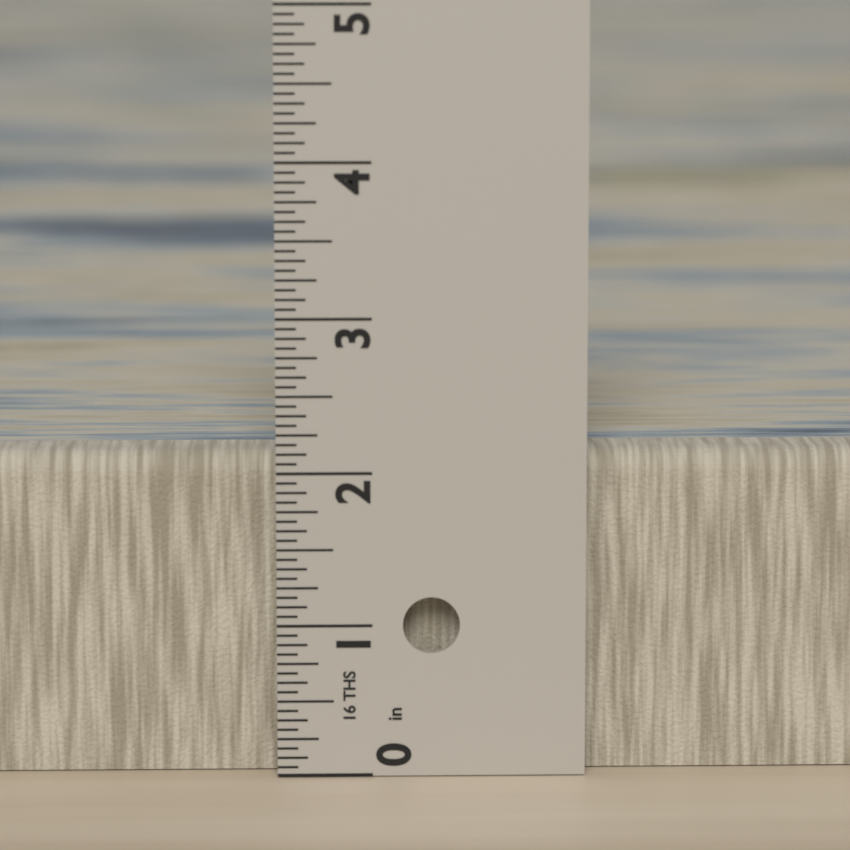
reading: 2.1250 in
